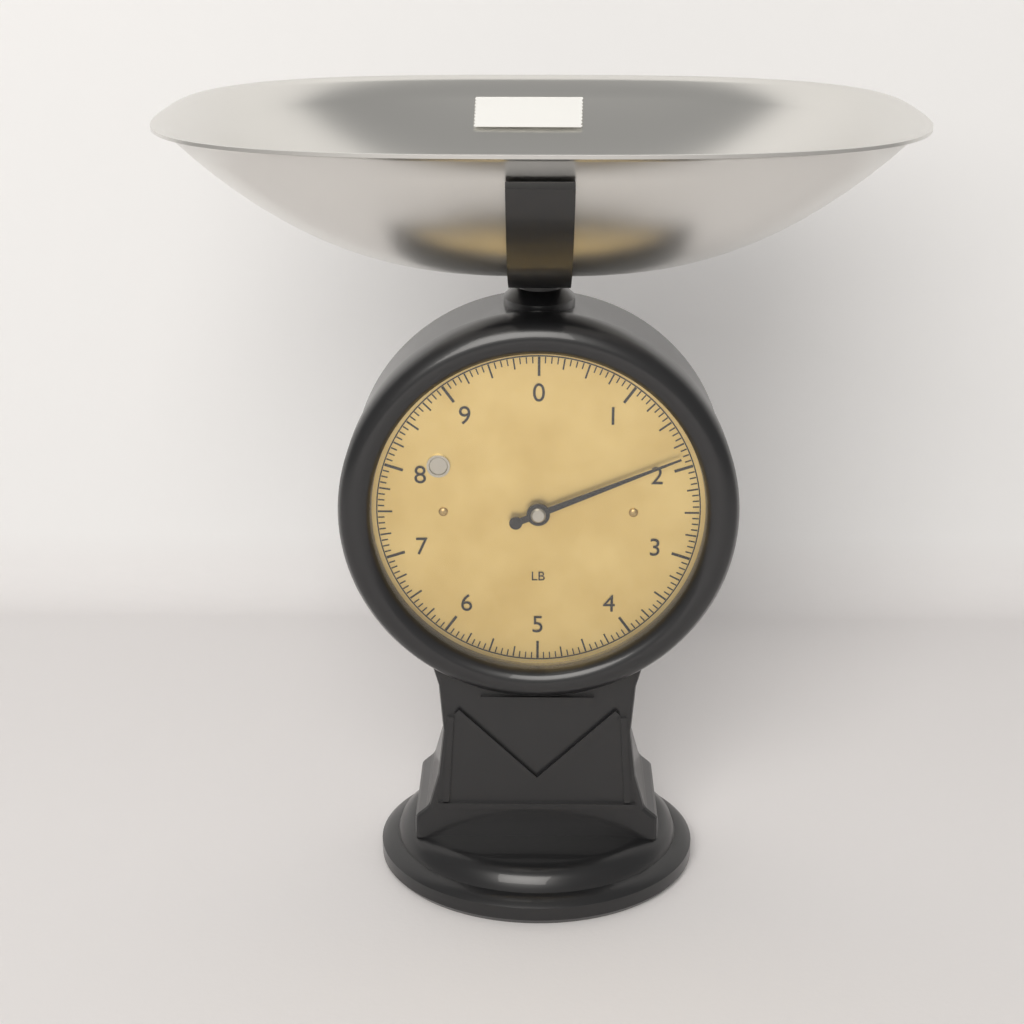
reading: 1.8750 lb
